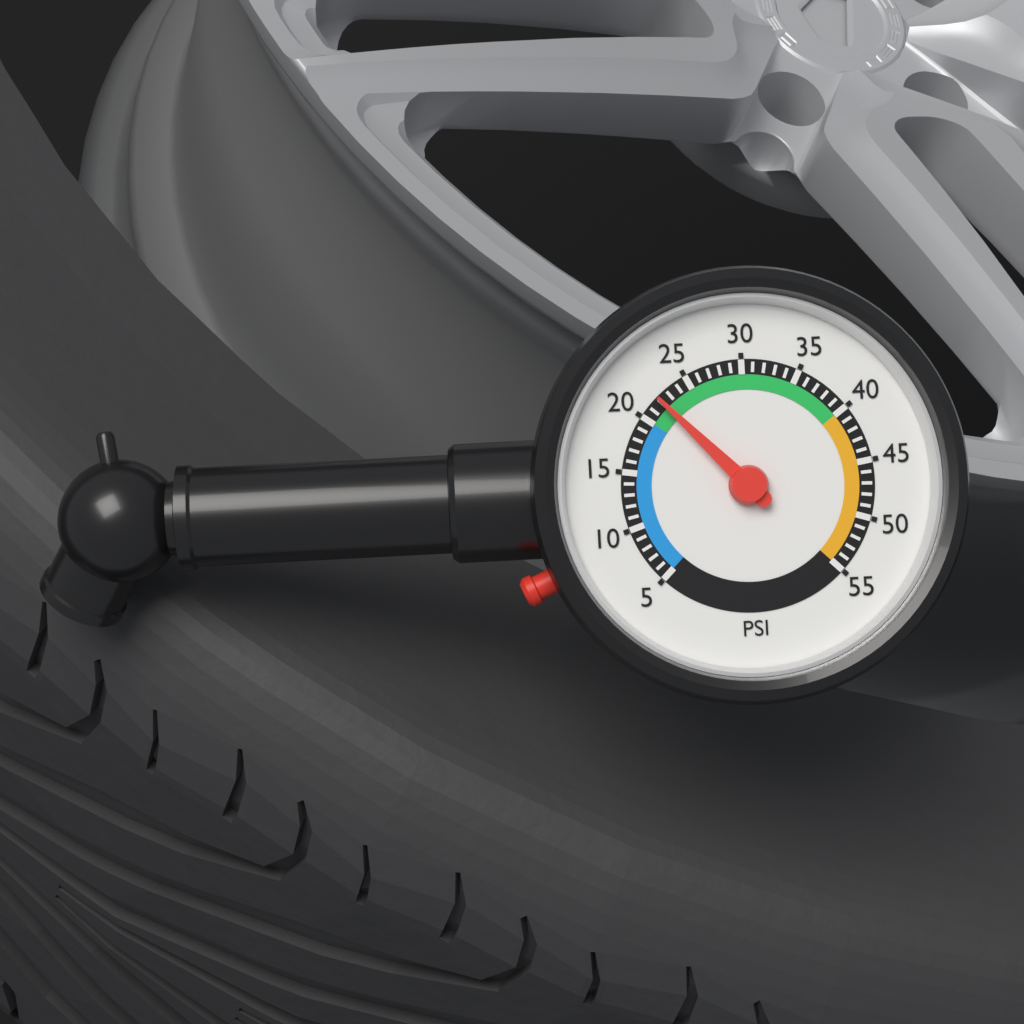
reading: 22 psi
